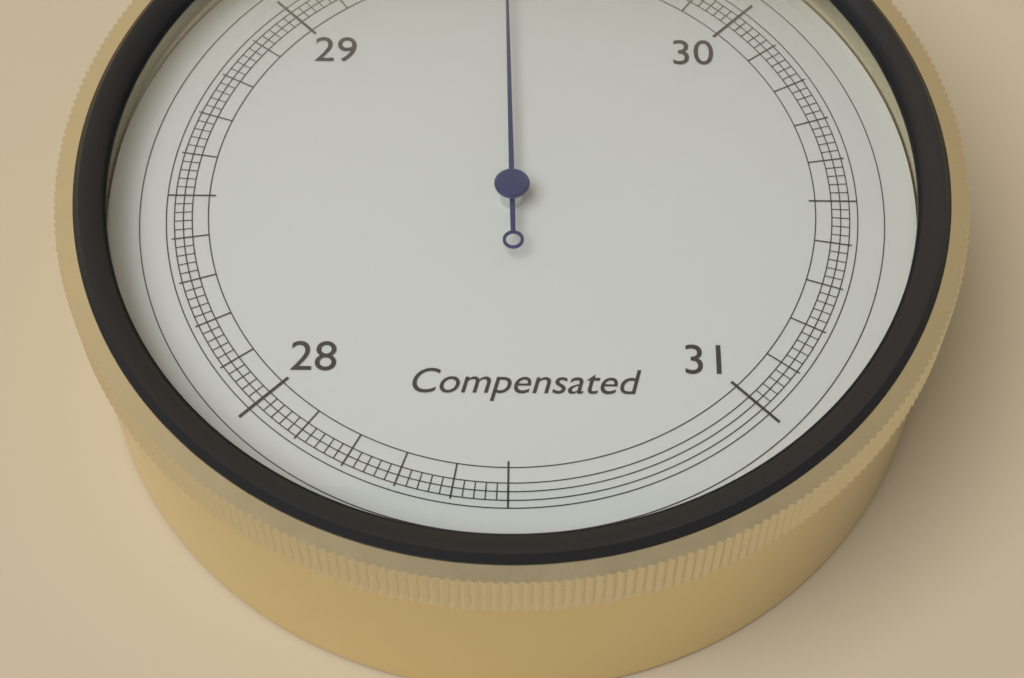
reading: 29.48 inHg
